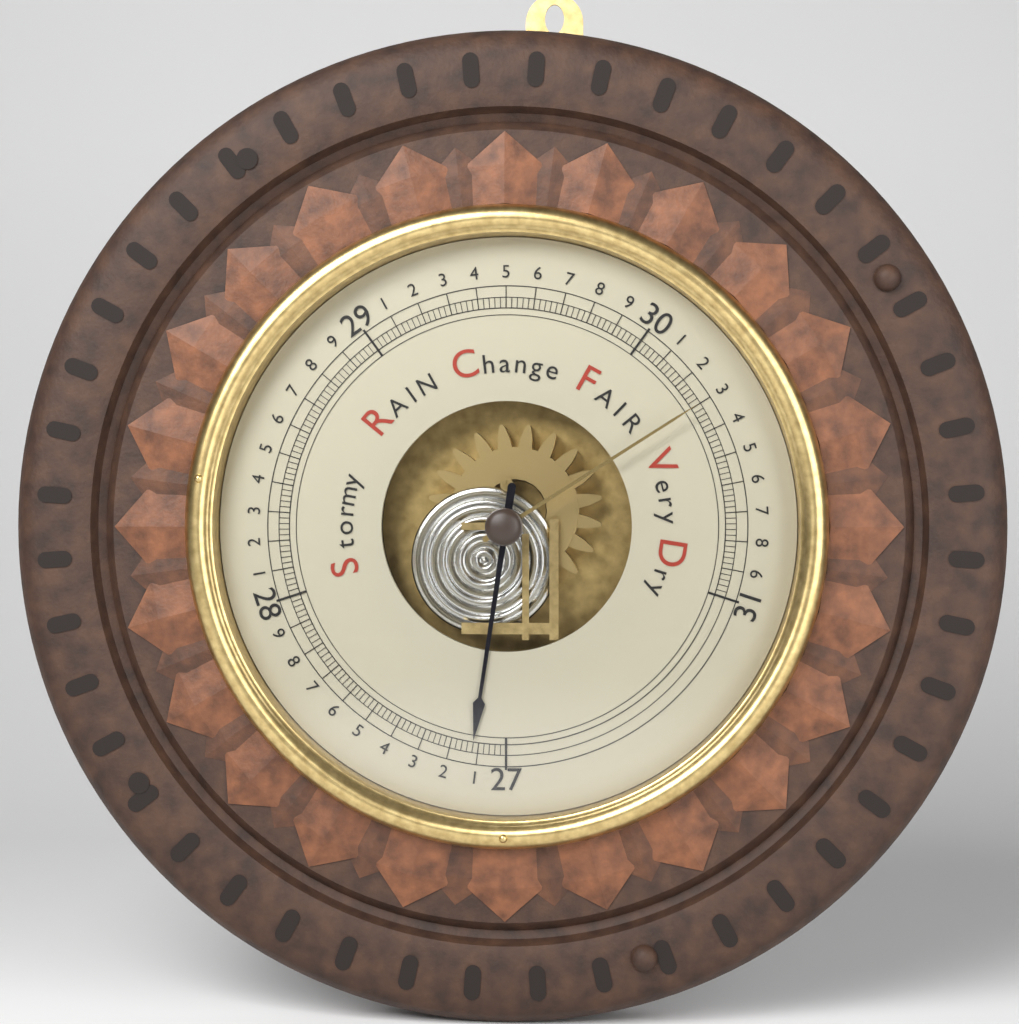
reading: 27.12 inHg
